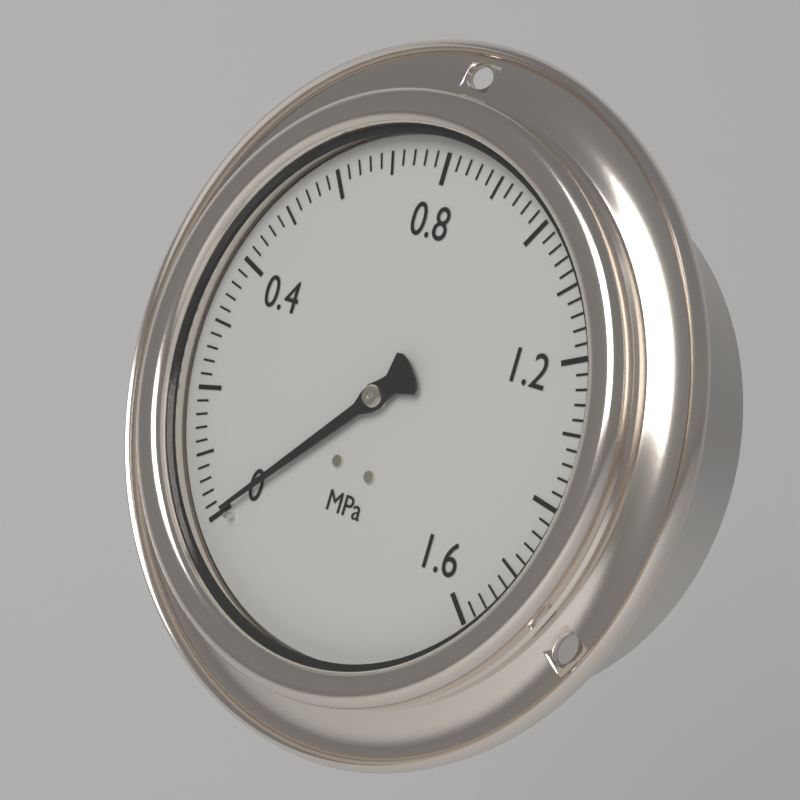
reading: 0.00 MPa
